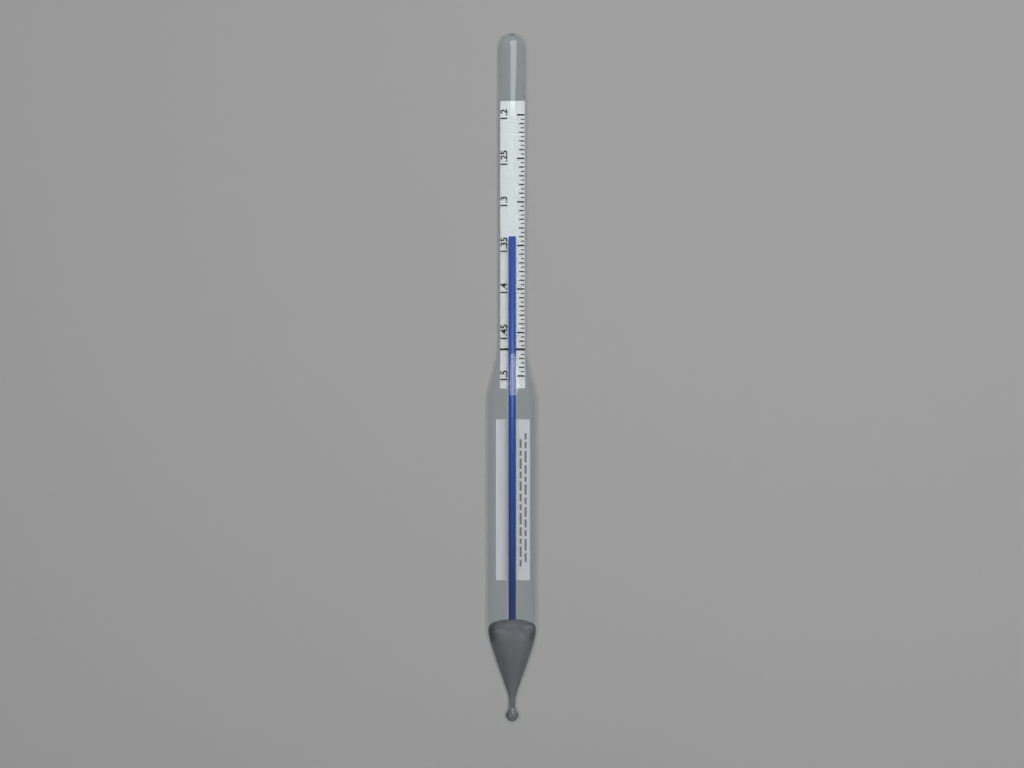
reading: 1.340 (no unit)
